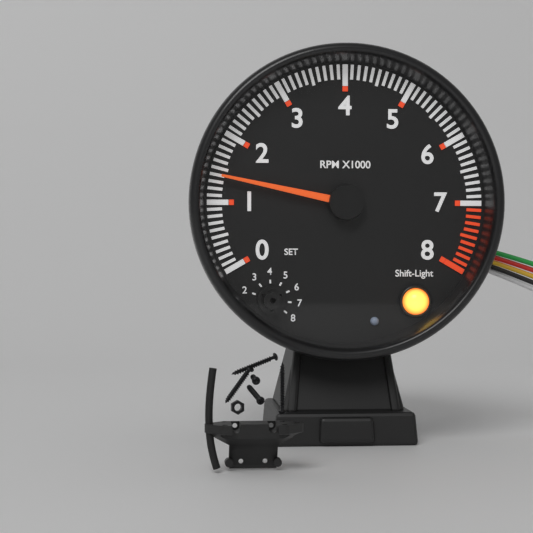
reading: 1400 RPM
